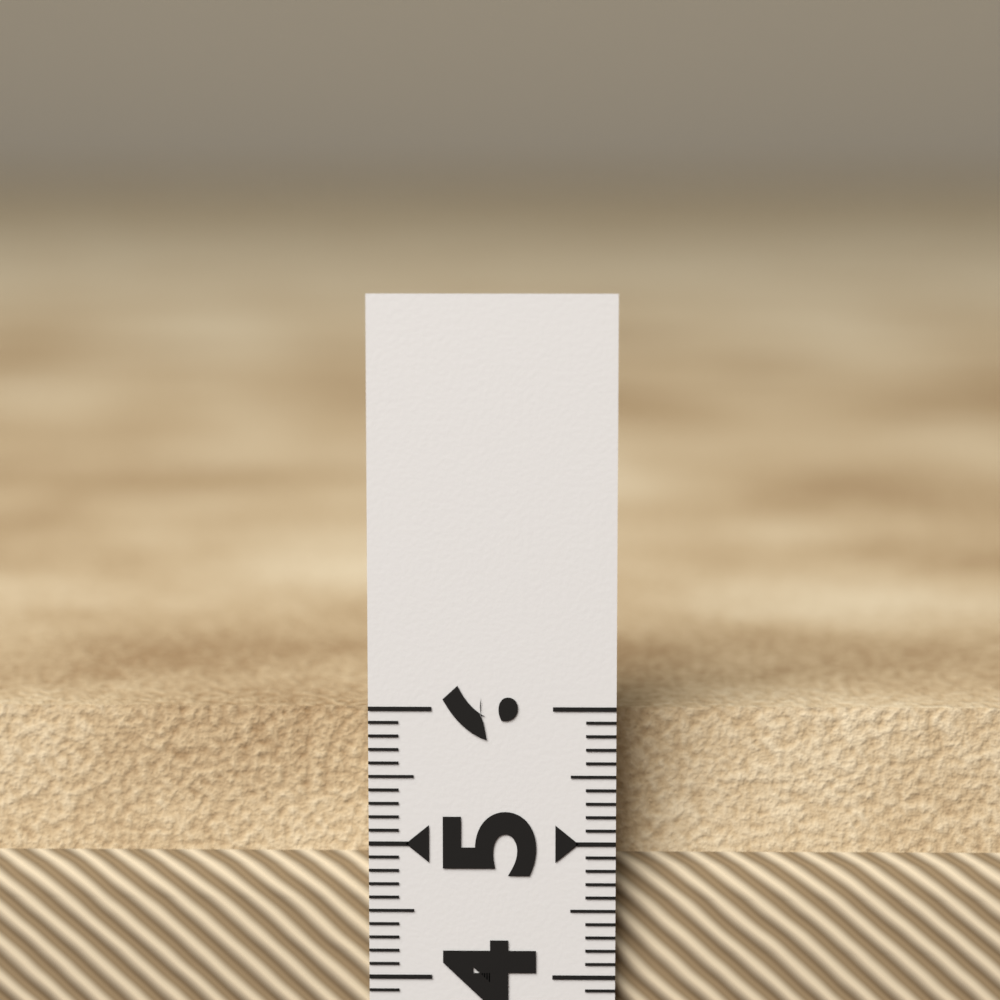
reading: 5.9 (no unit)
